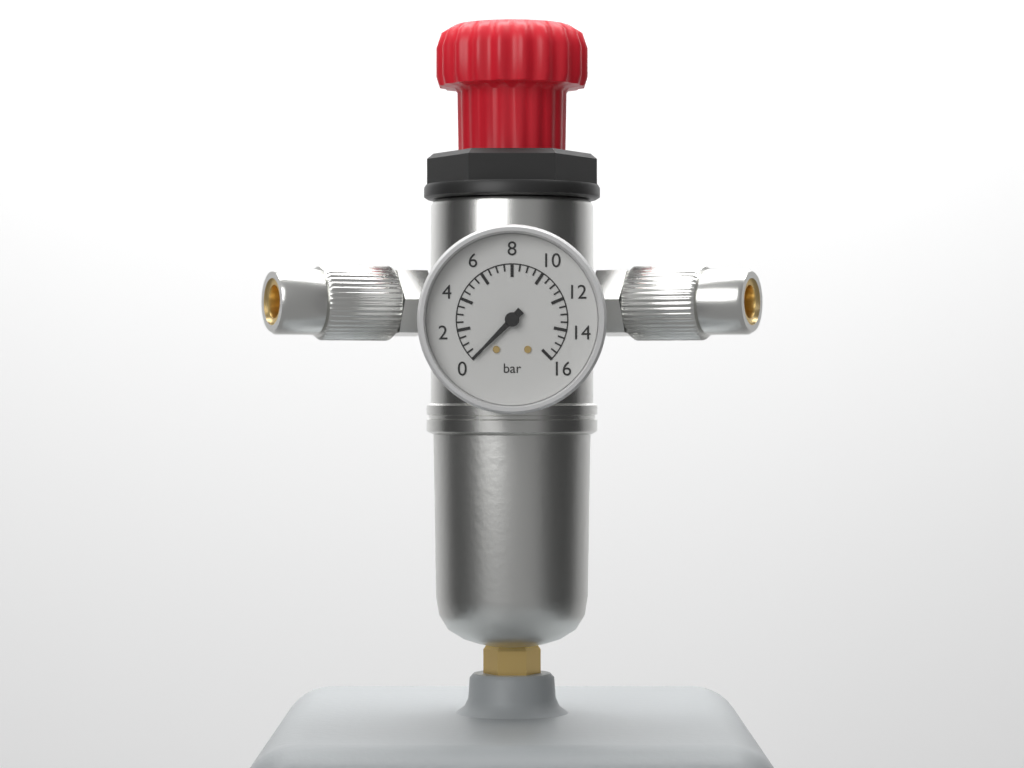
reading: 0.0 bar
